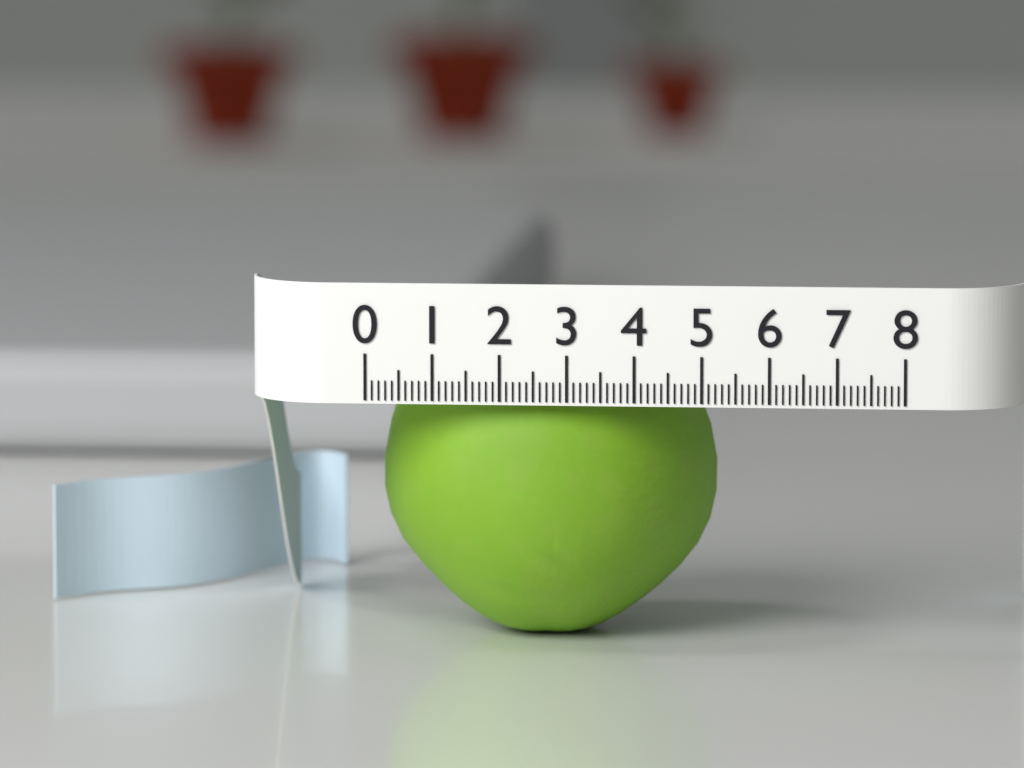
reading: 5.1 (no unit)
